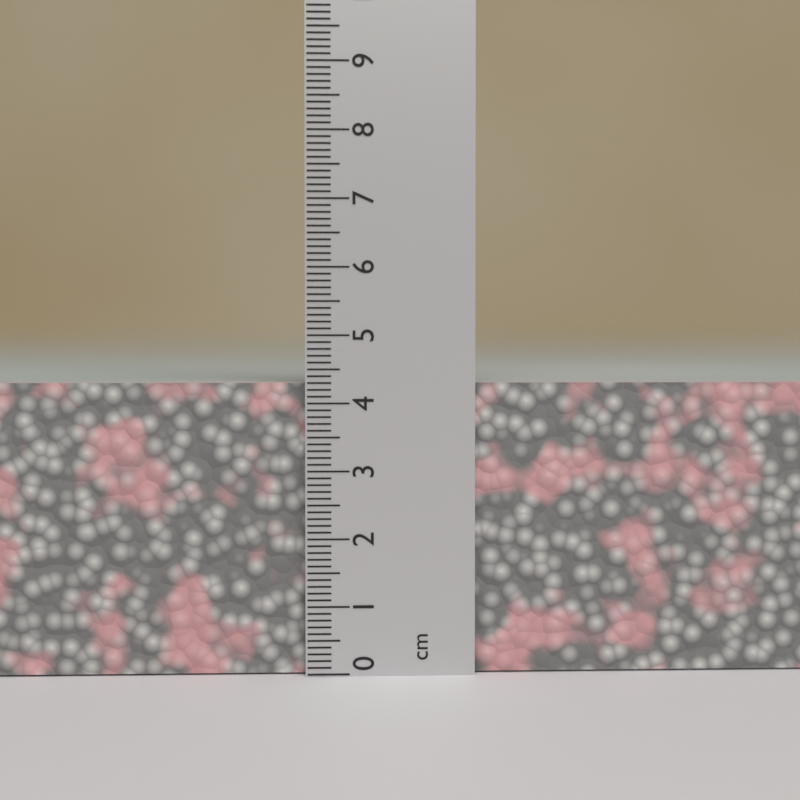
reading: 4.3 cm
